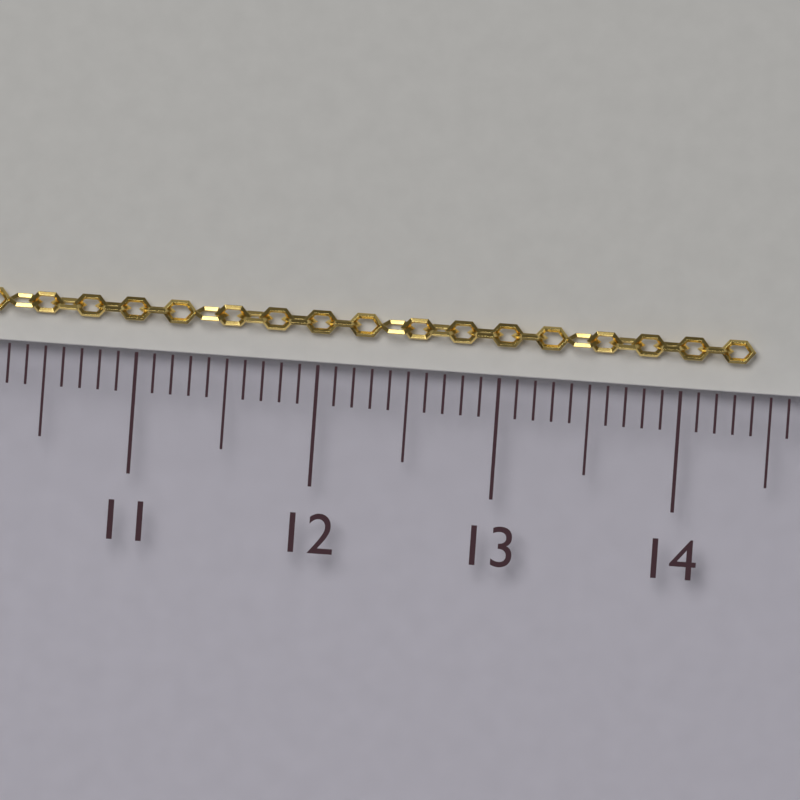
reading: 14.4 cm
